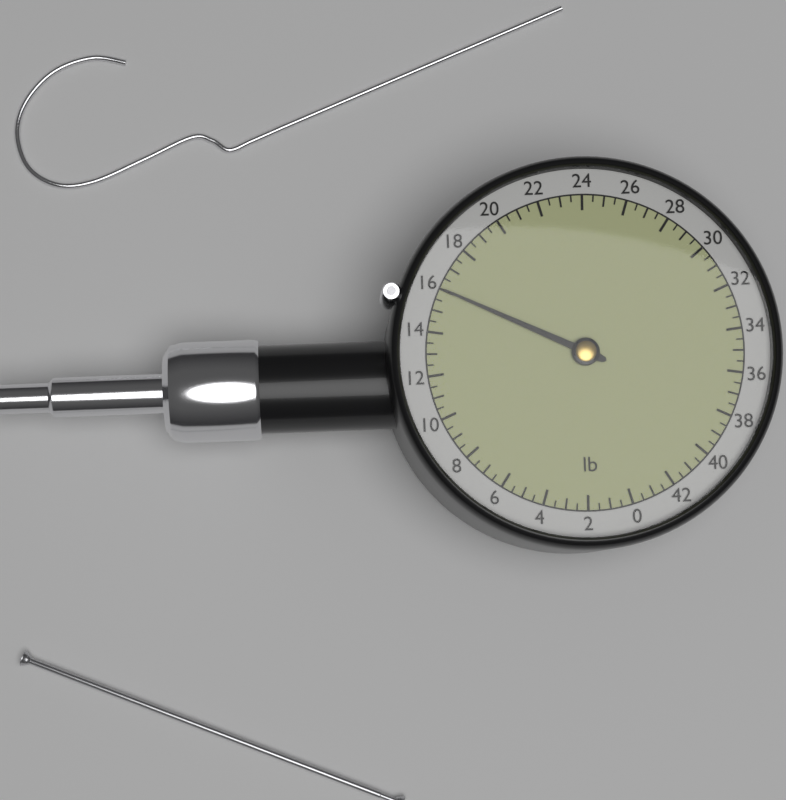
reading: 16.0 lb
